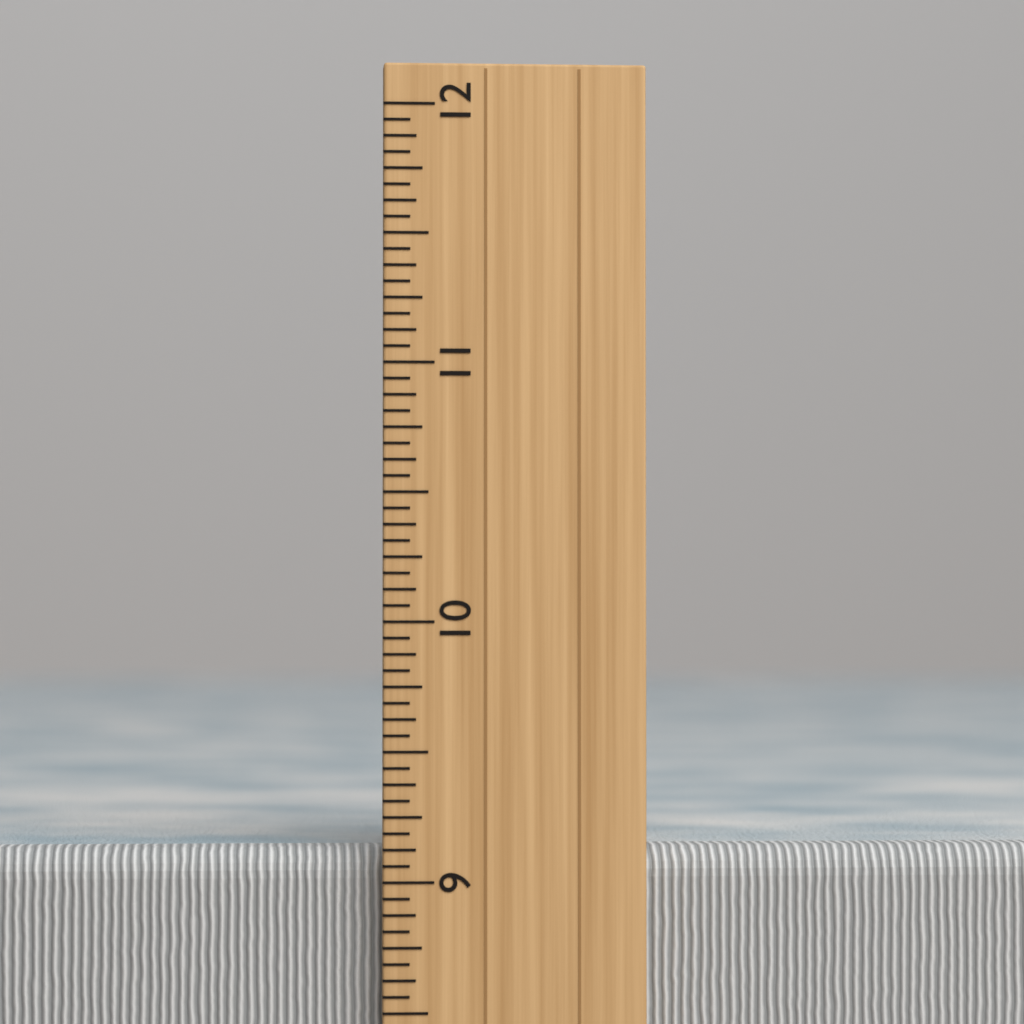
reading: 9.1250 inch
